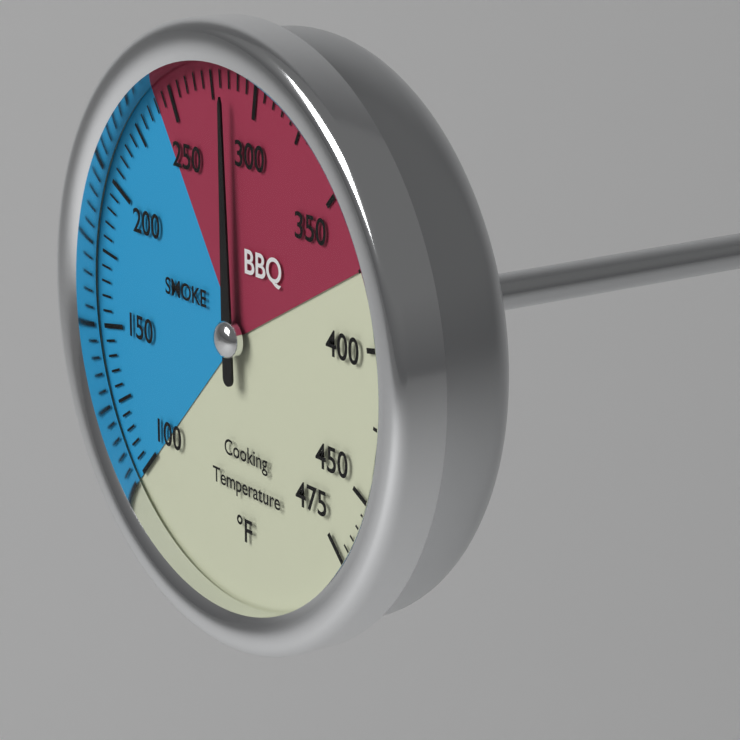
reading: 285 °F
